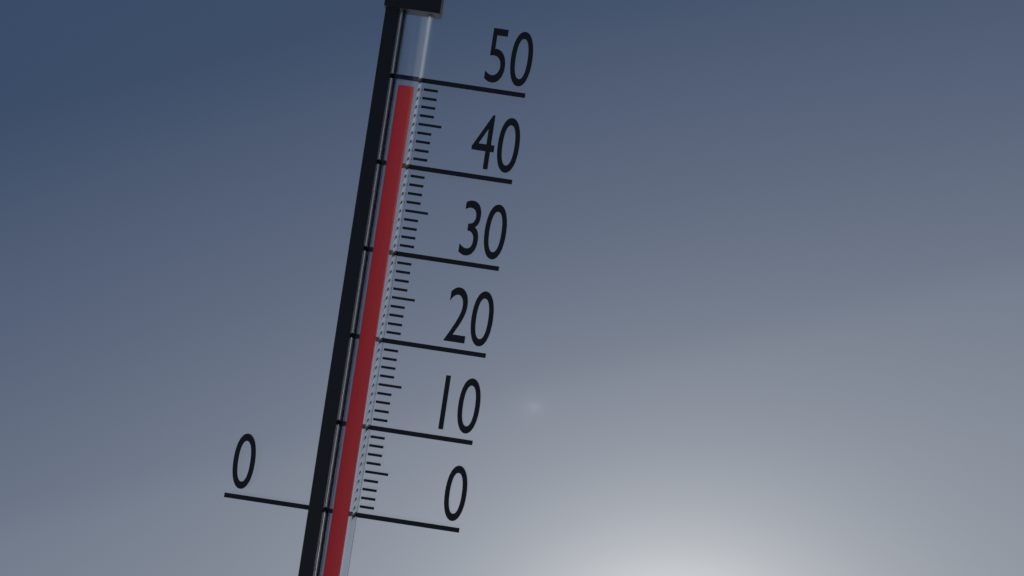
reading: 49 (no unit)
